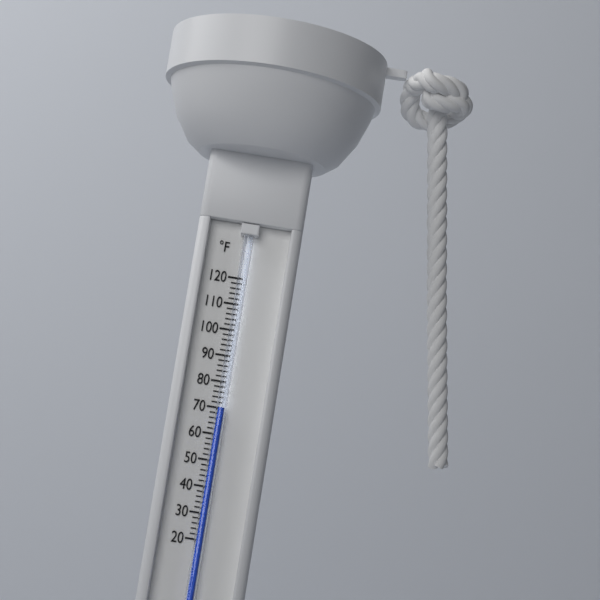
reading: 70 °F
